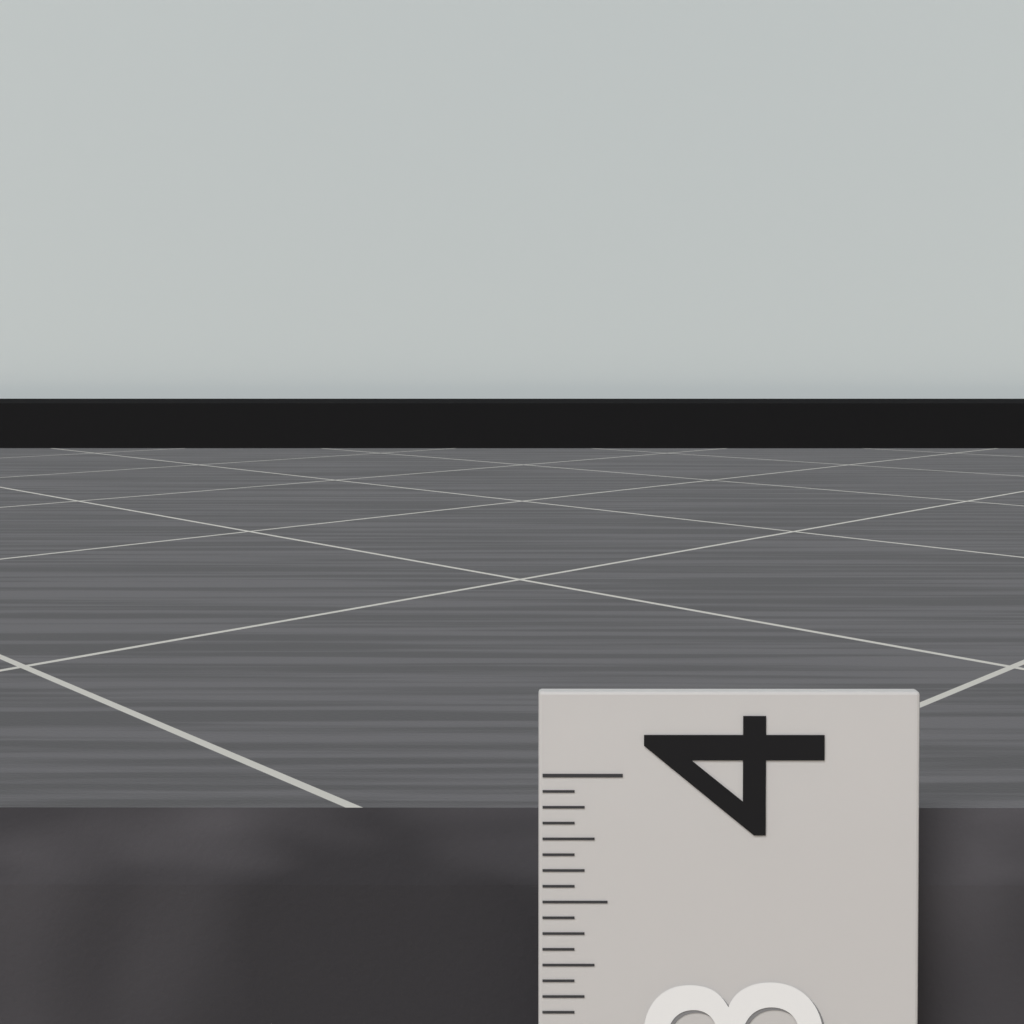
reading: 3.8125 (no unit)
